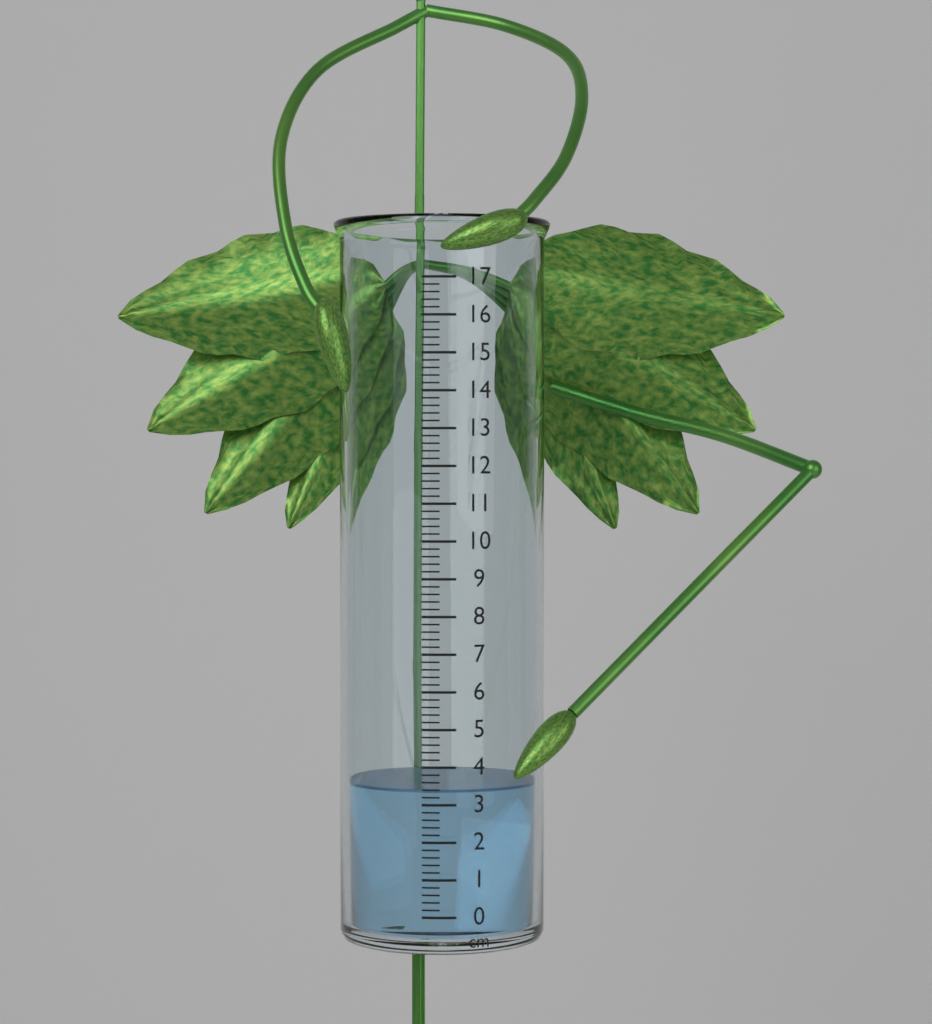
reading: 3.4 cm
